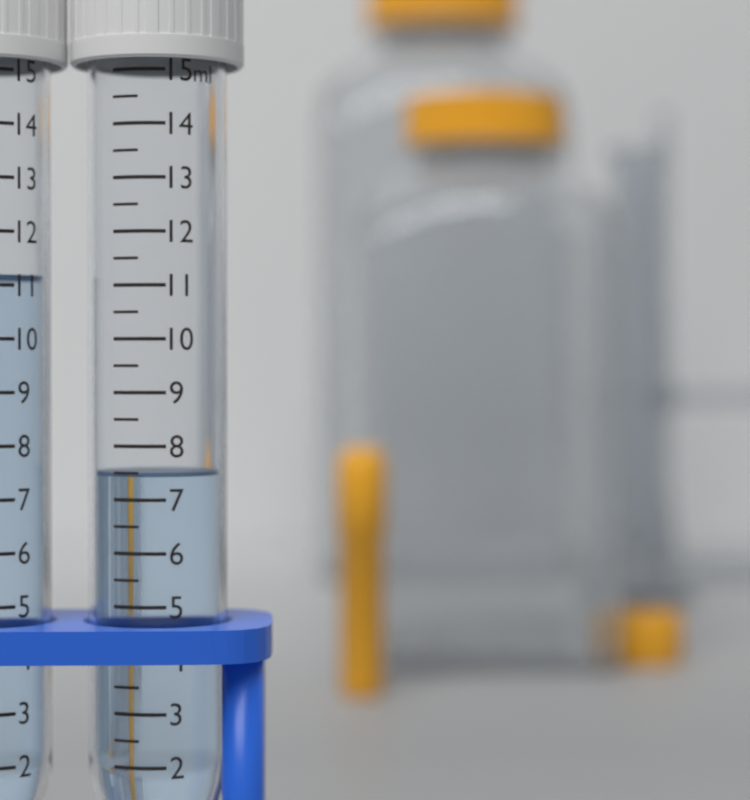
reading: 7.5 ml
